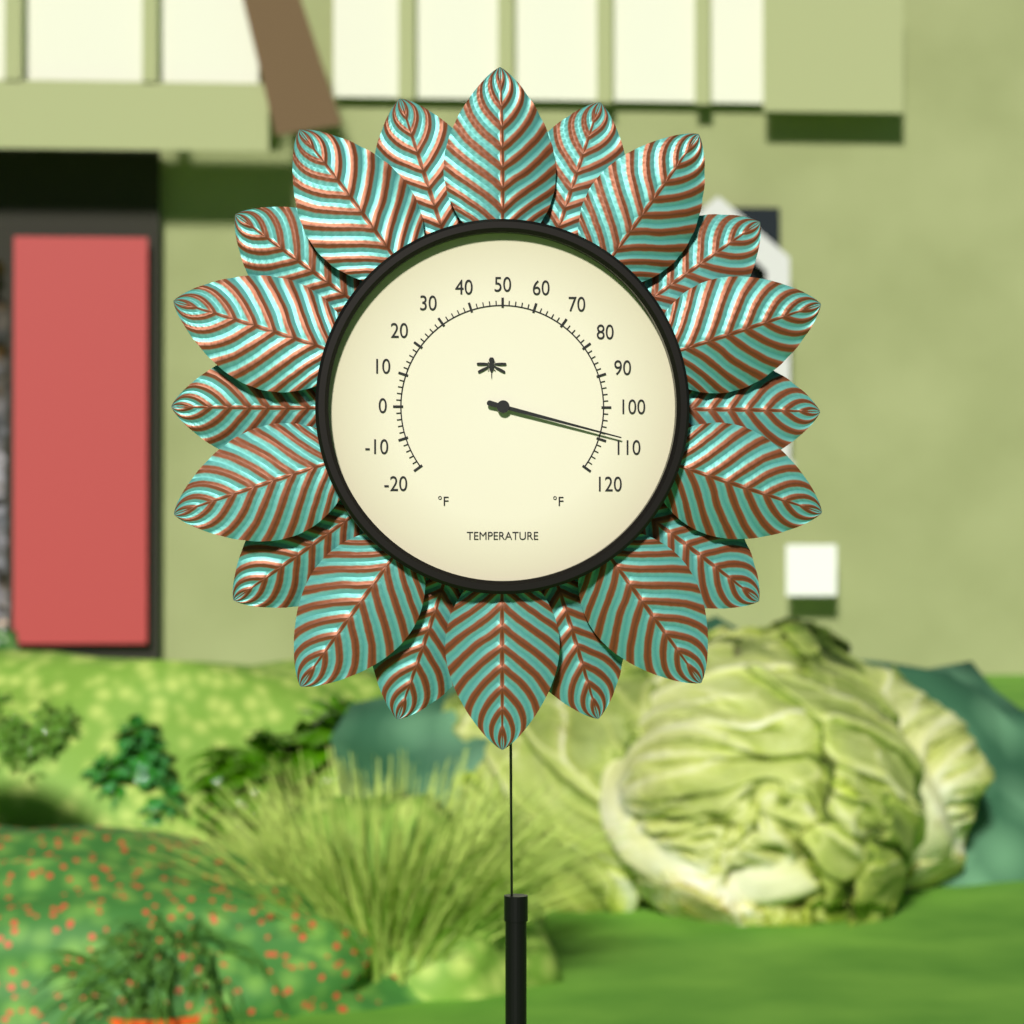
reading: 108 °F
